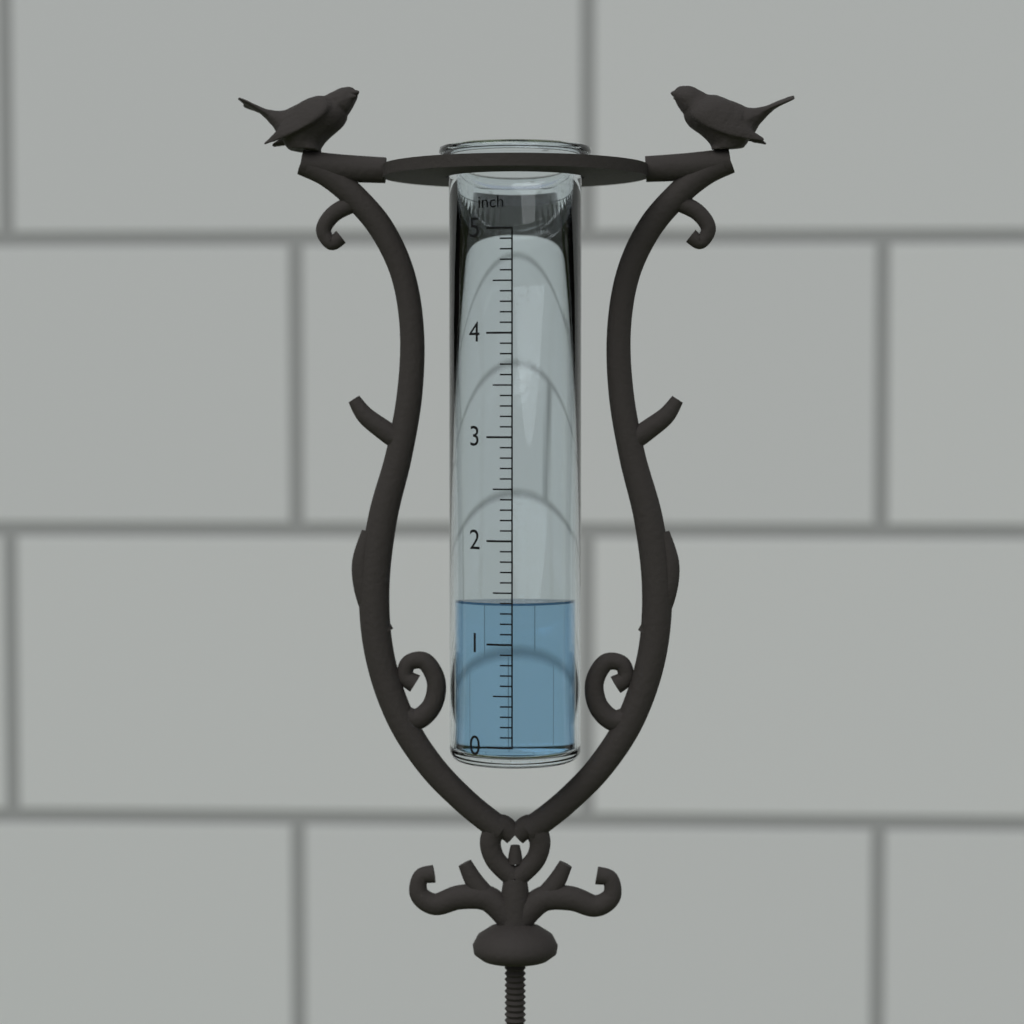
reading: 1.4 inch
